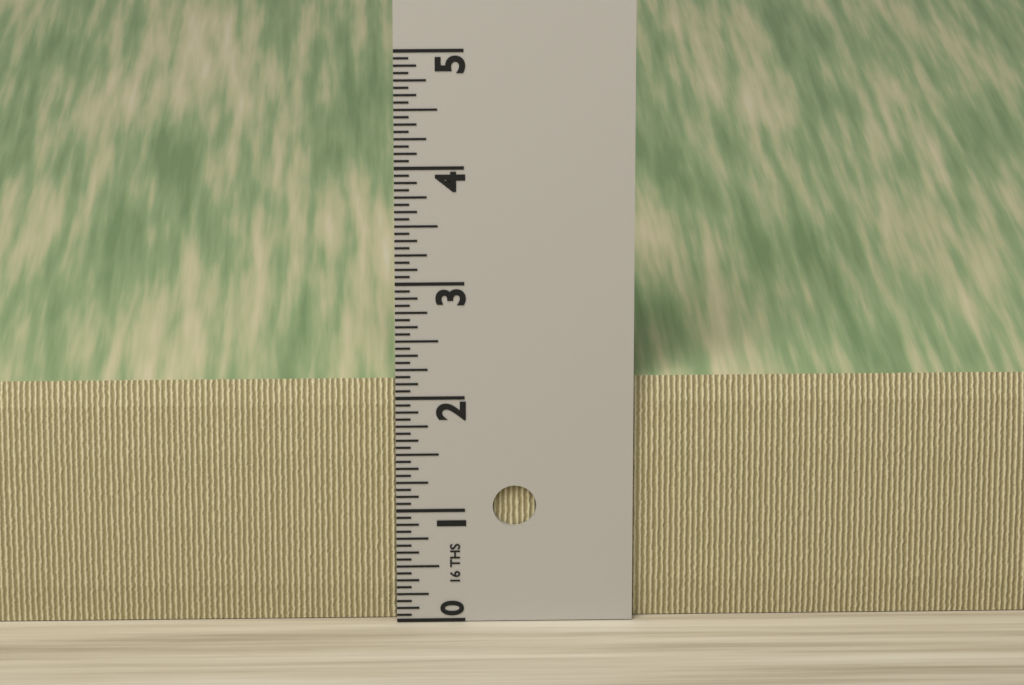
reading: 2.1250 in
